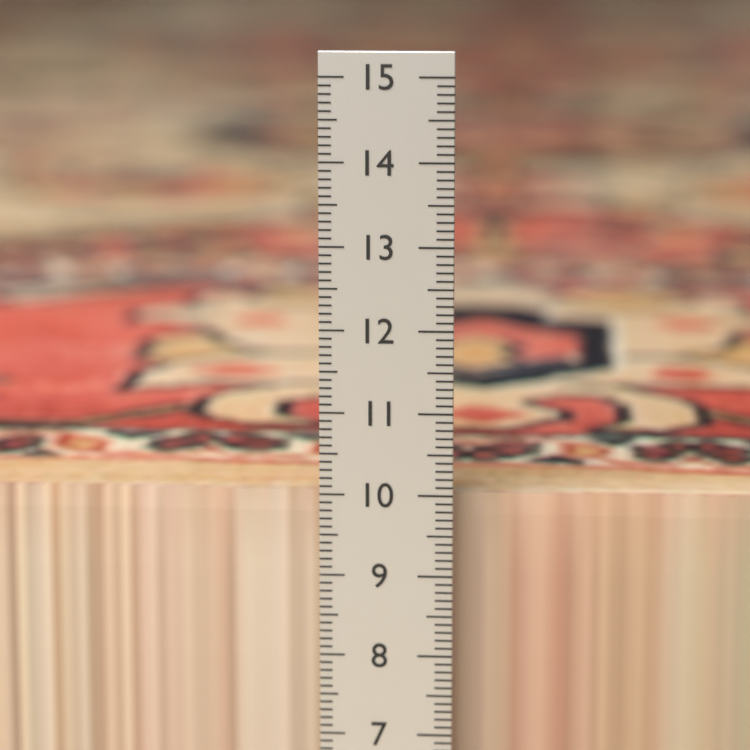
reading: 9.9 cm
